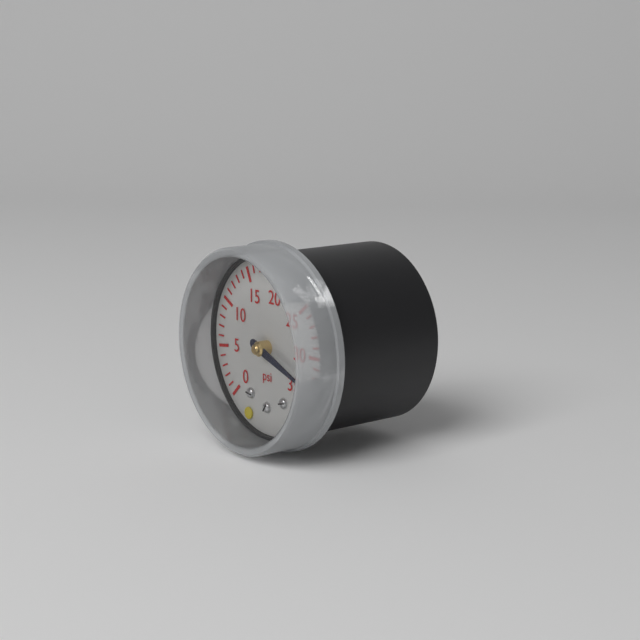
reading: 33 psi
